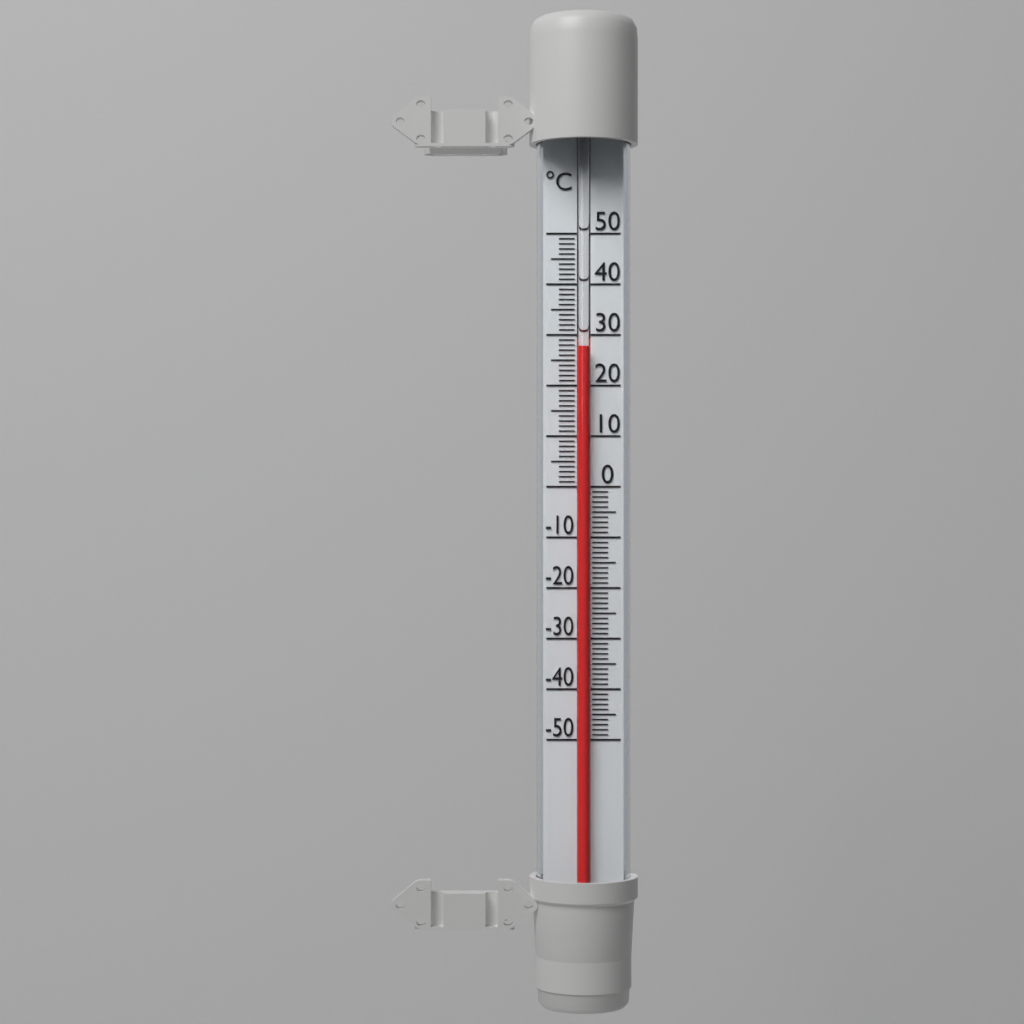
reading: 27.5 °C
